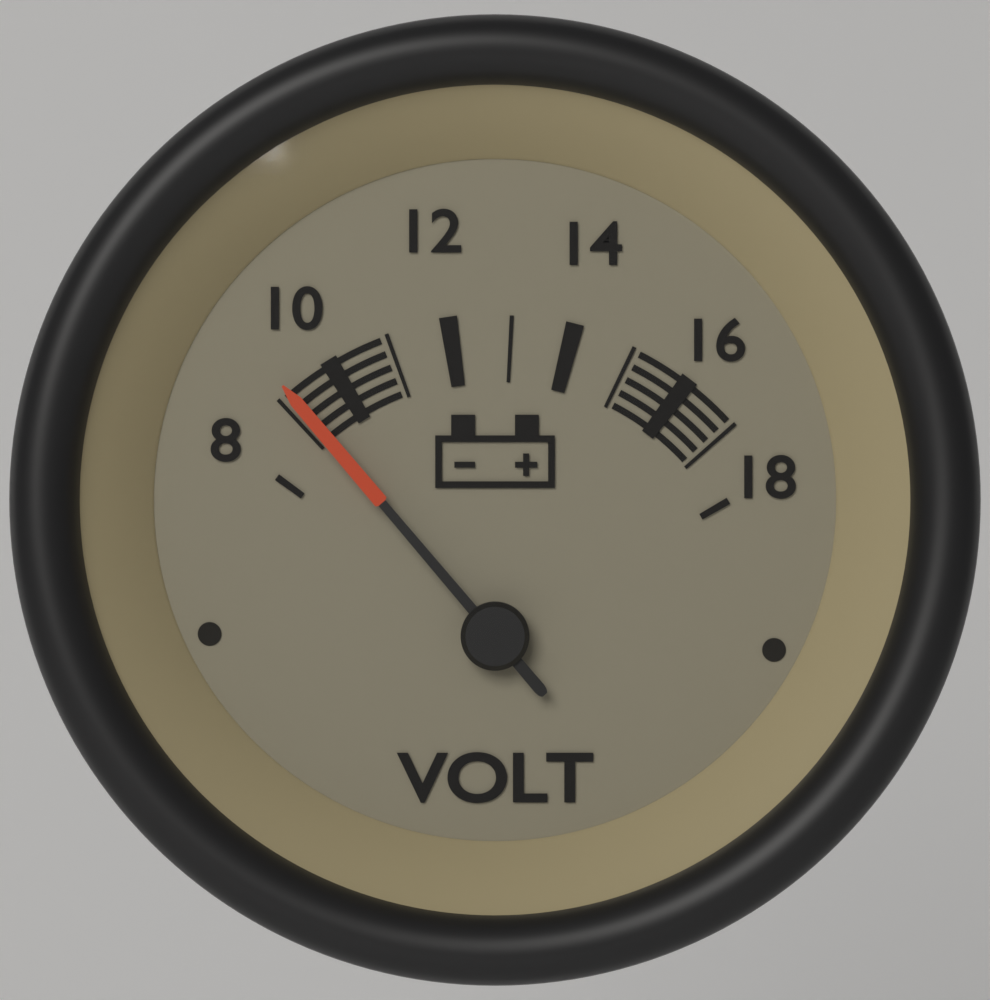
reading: 9.2 V
